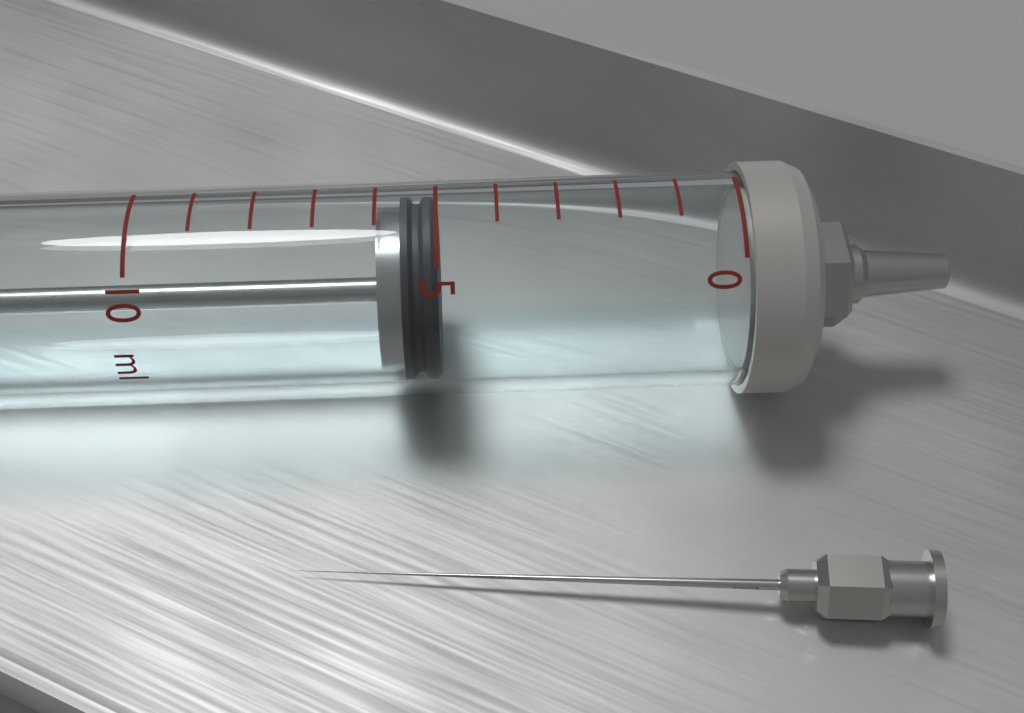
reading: 5 ml
